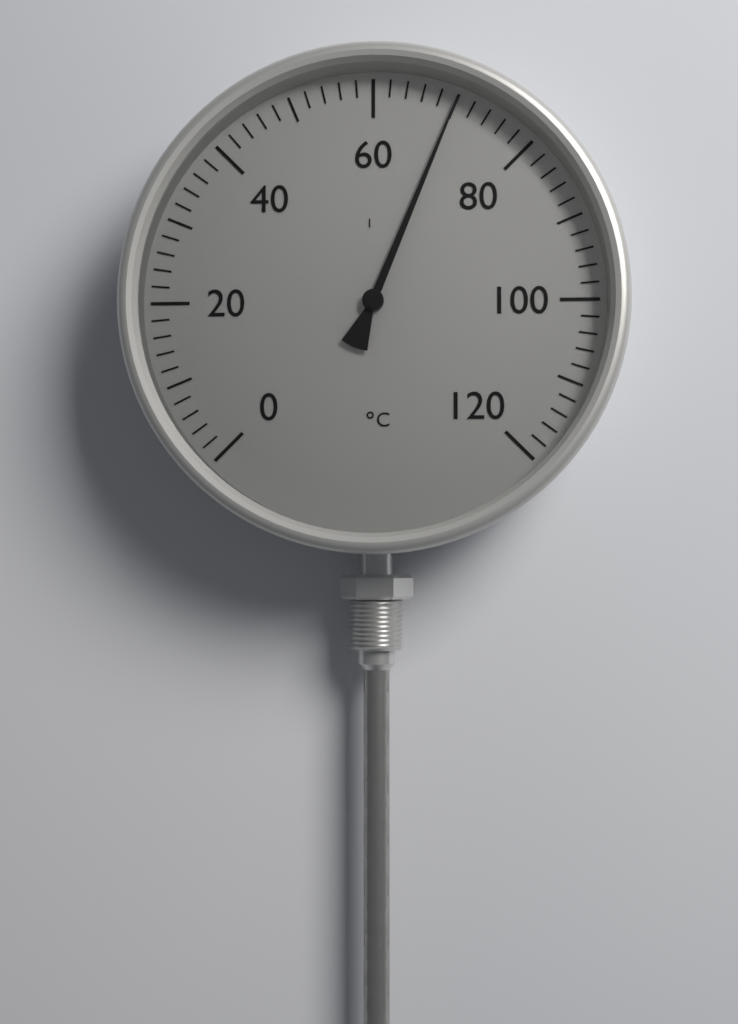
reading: 70 °C
